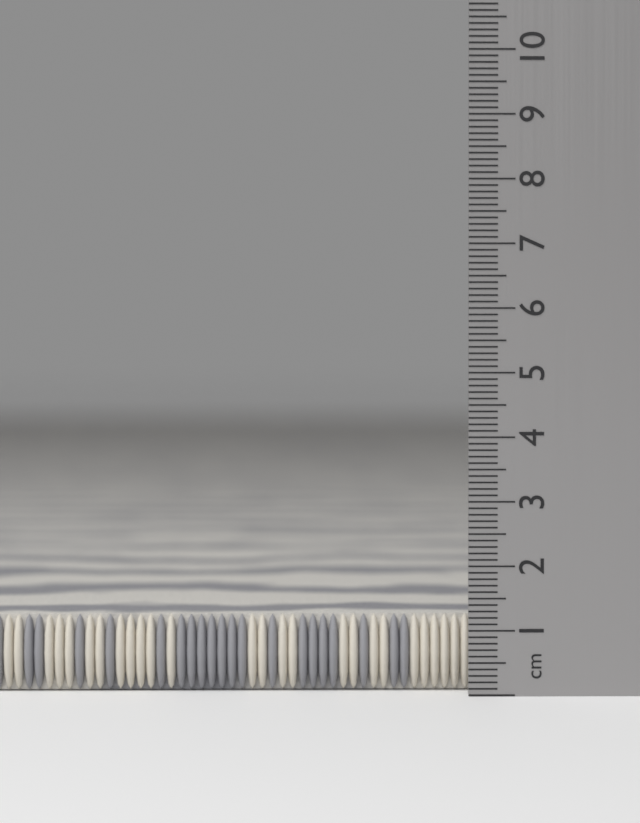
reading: 1.2 cm
